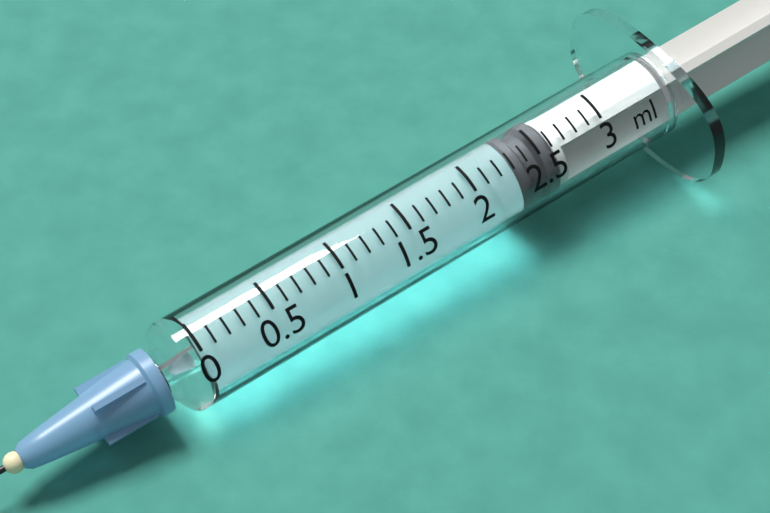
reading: 2.3 ml
